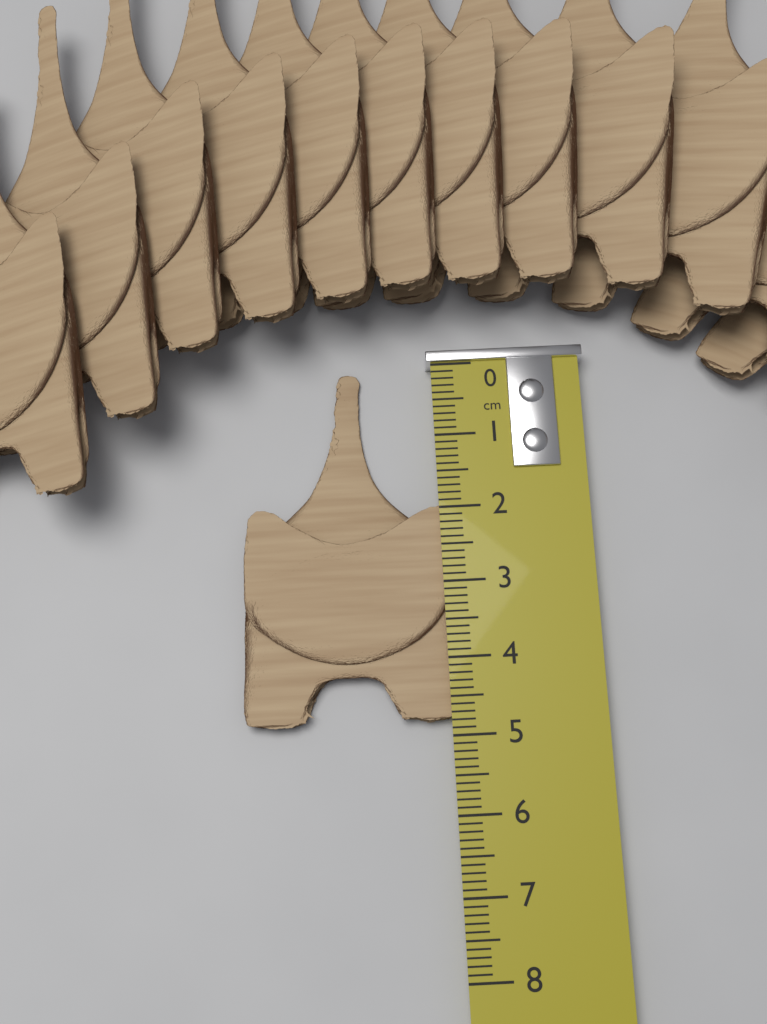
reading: 4.8 cm
